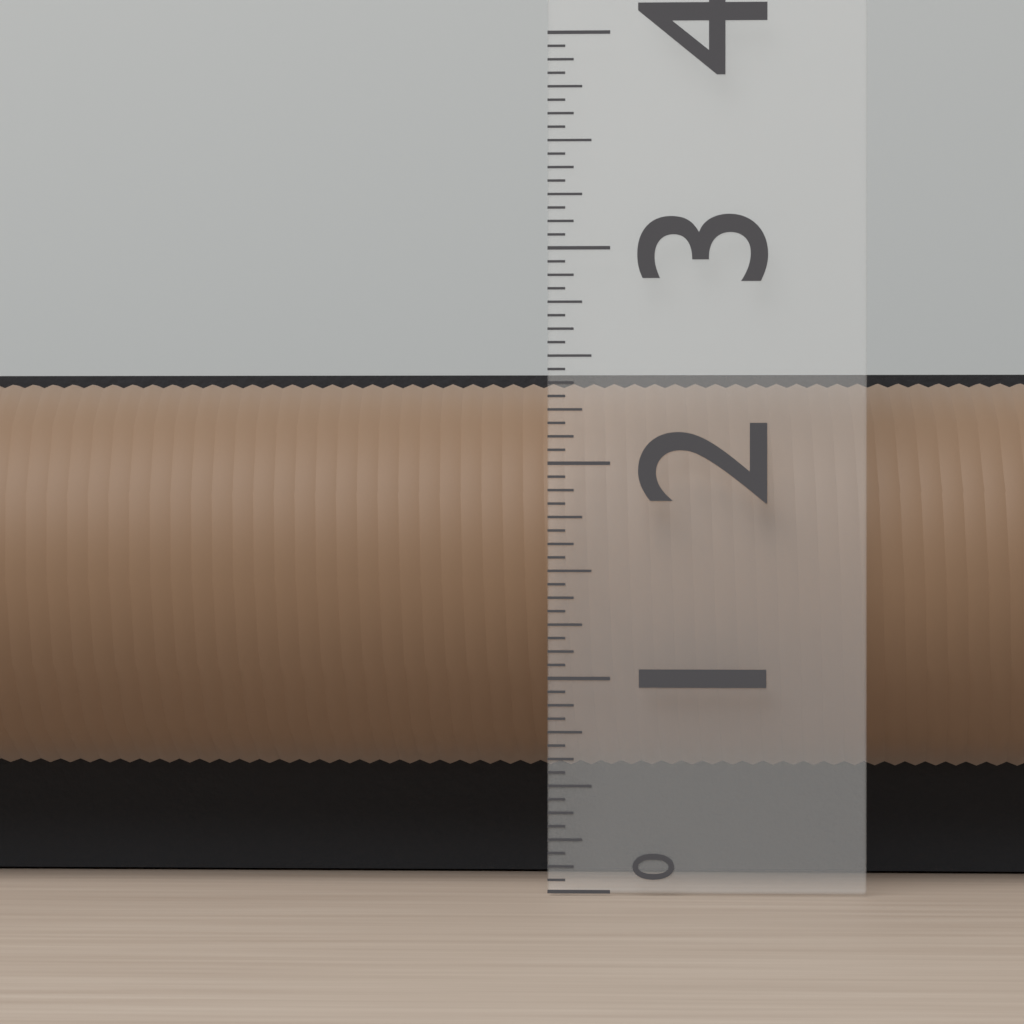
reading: 2.4375 (no unit)
